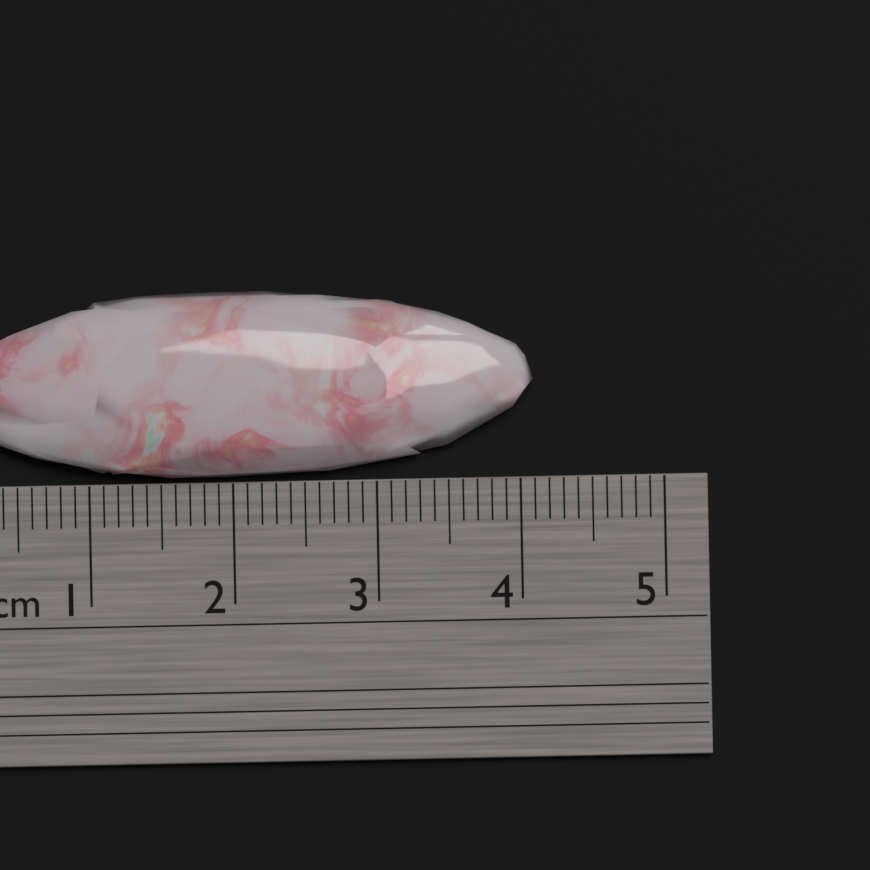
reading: 4.1 cm
